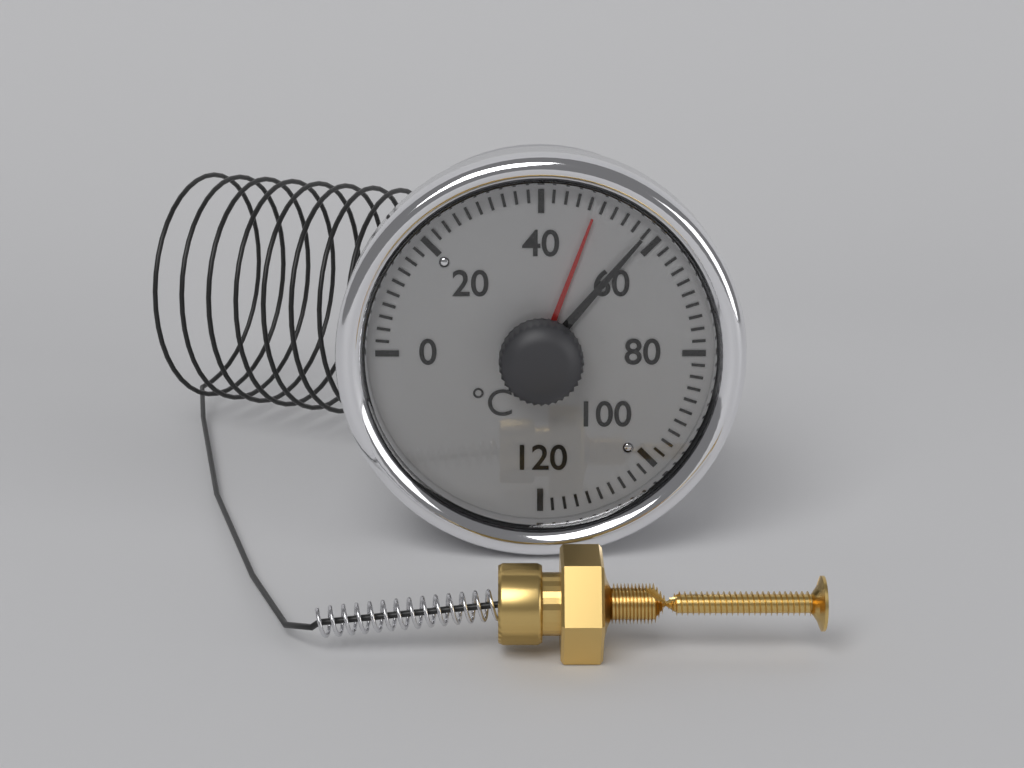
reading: 58 °C
